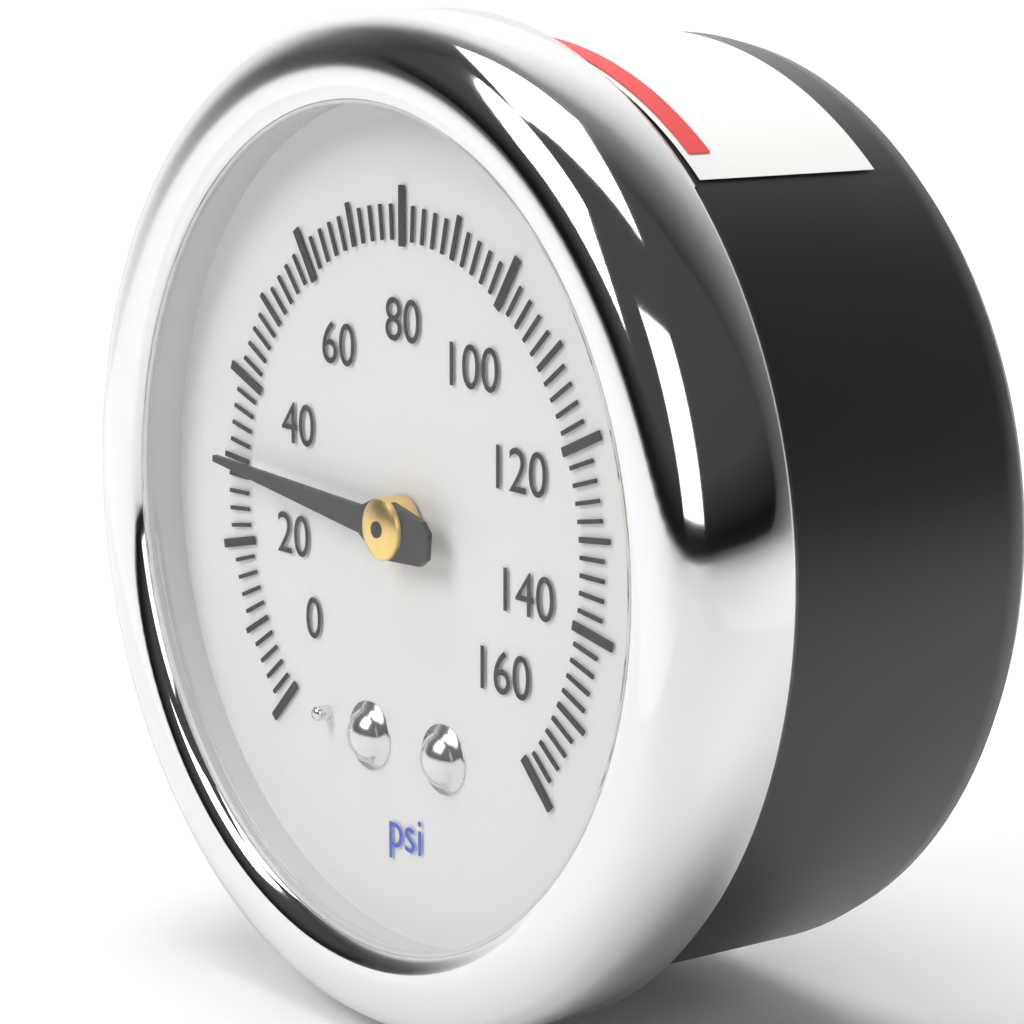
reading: 30 psi
